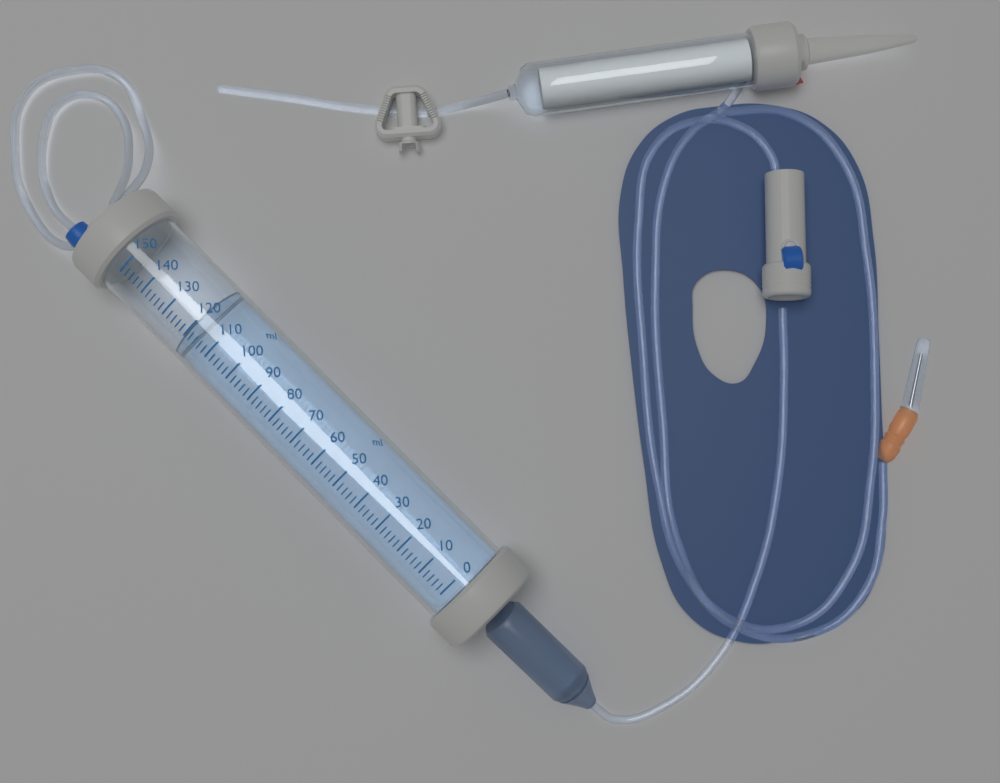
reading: 120 ml
